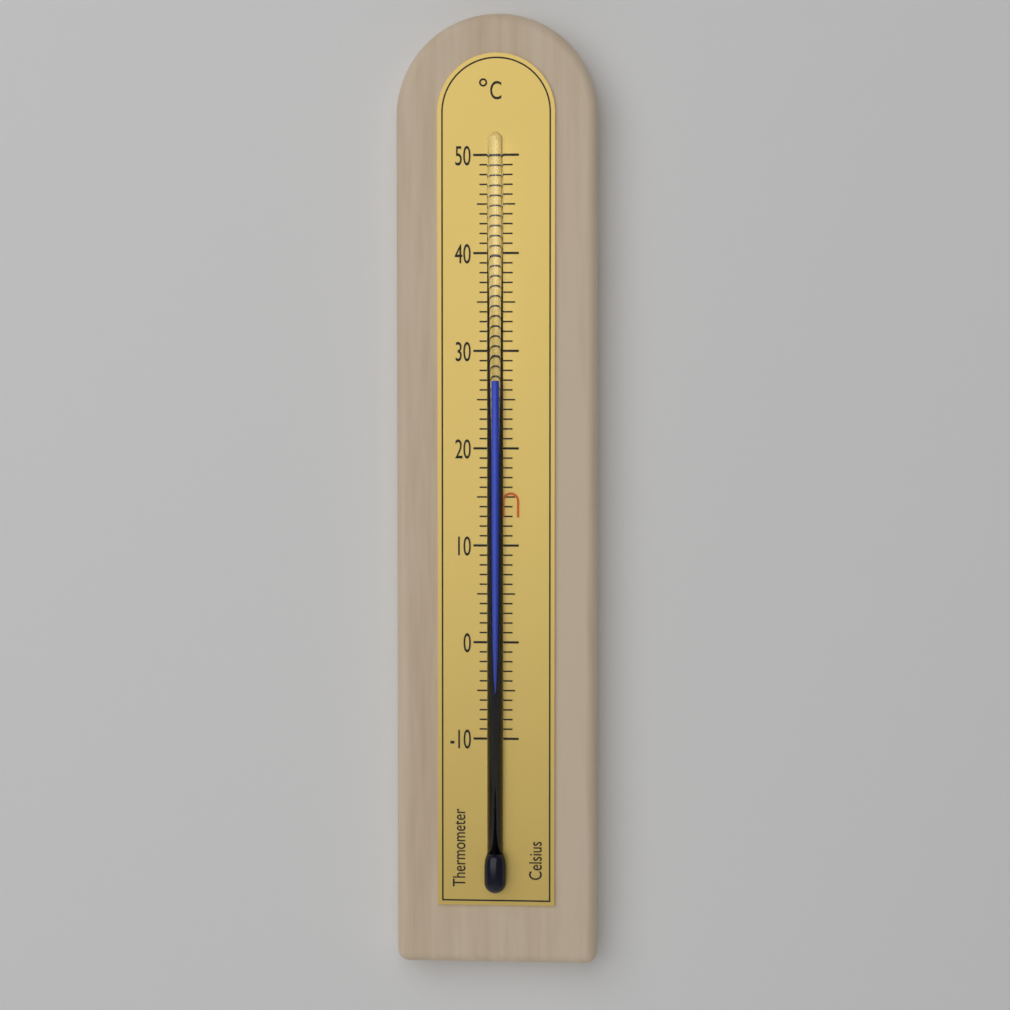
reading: 27 °C
